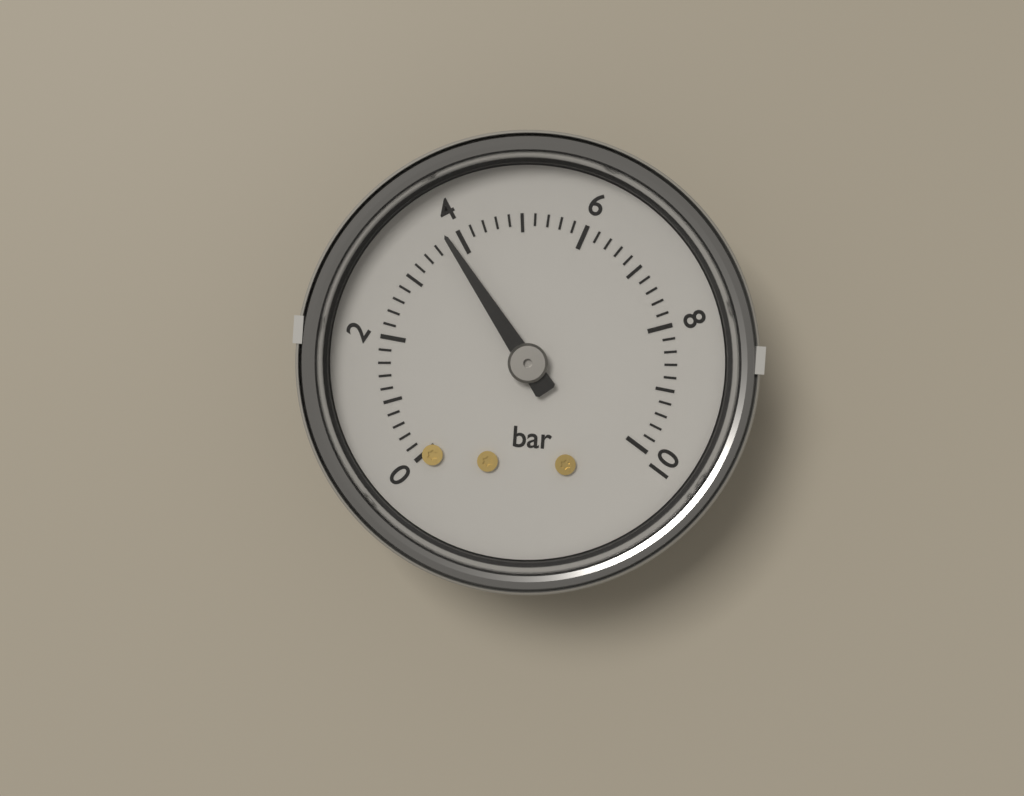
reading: 3.8 bar
